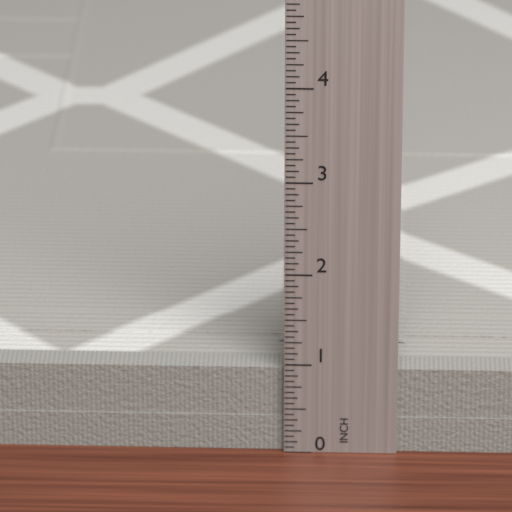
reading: 0.9375 in
